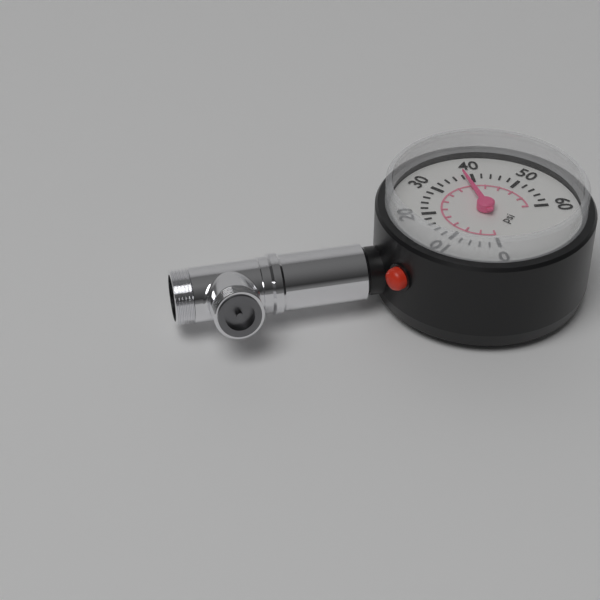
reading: 38 psi
